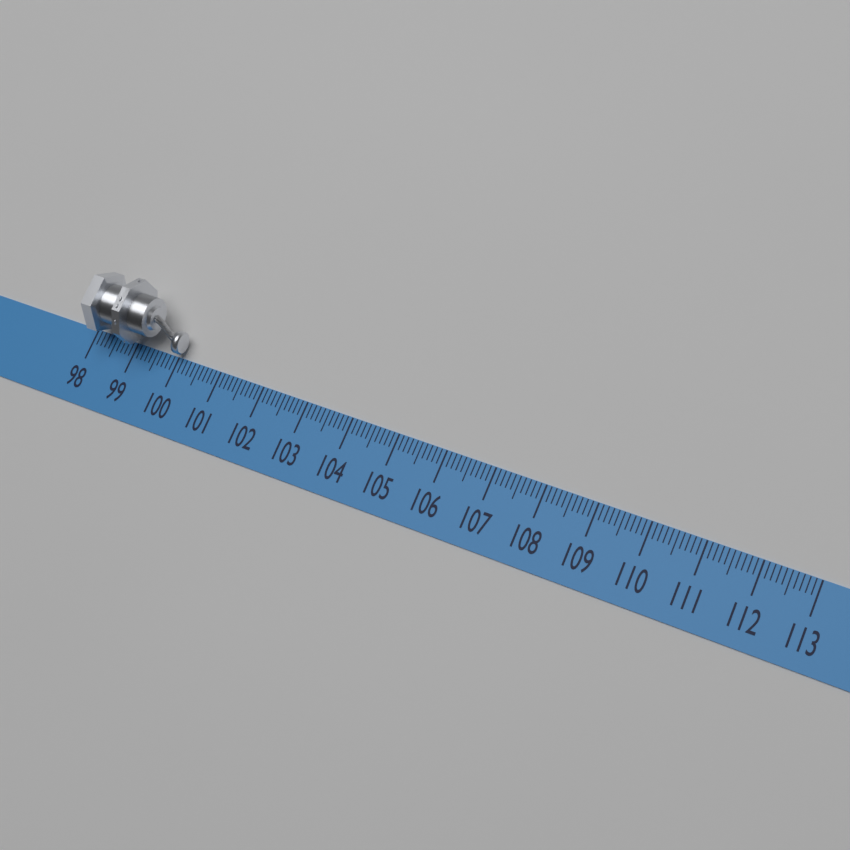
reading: 100.1 (no unit)
